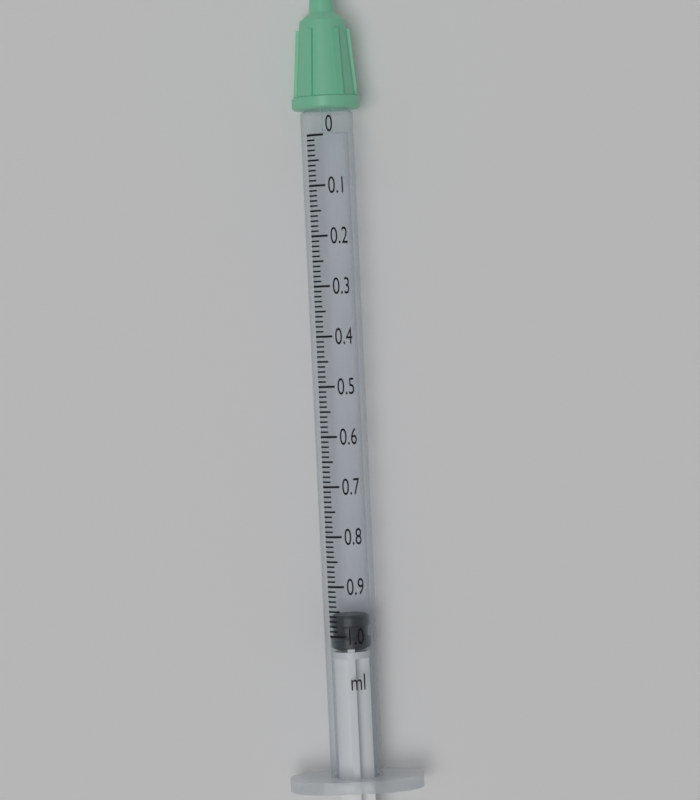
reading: 0.96 ml
